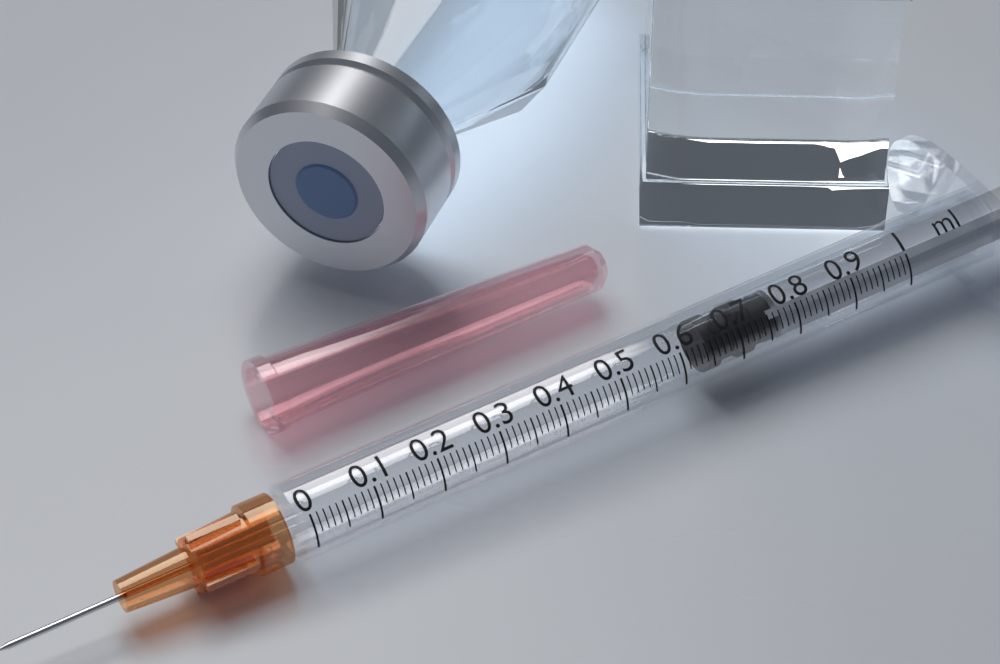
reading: 0.65 ml
